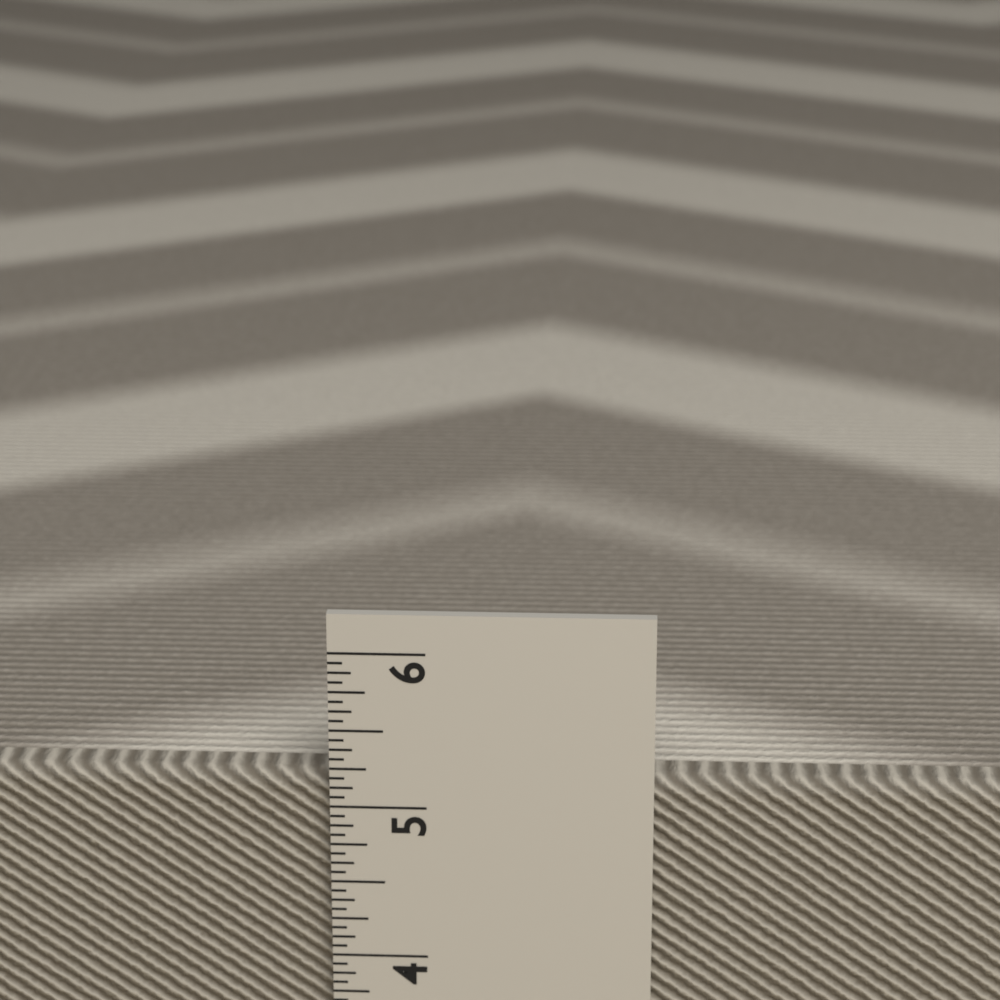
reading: 5.1875 in
